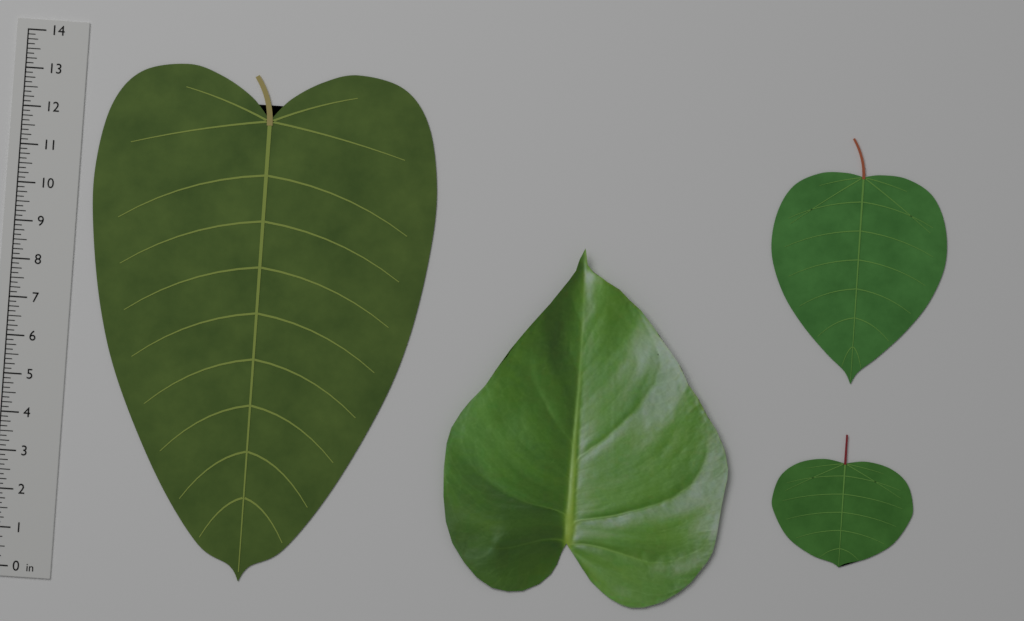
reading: 13.375 in
